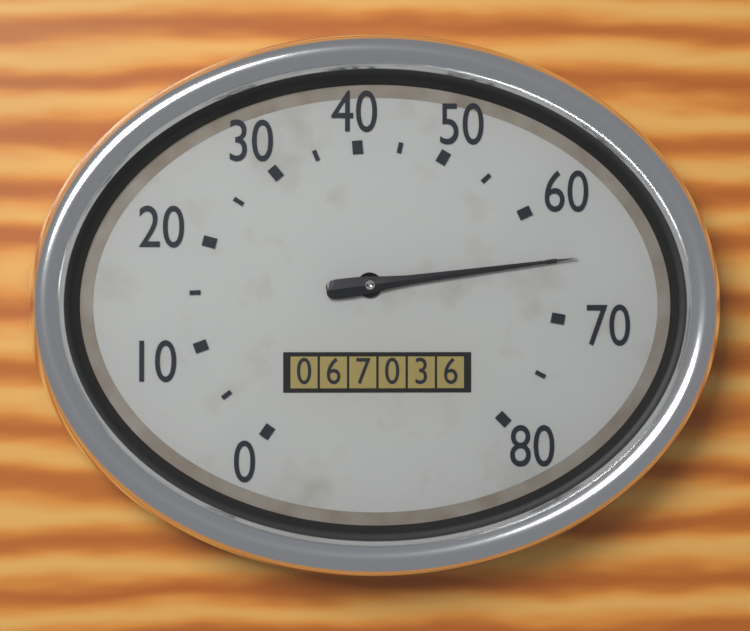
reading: 65 (no unit)
